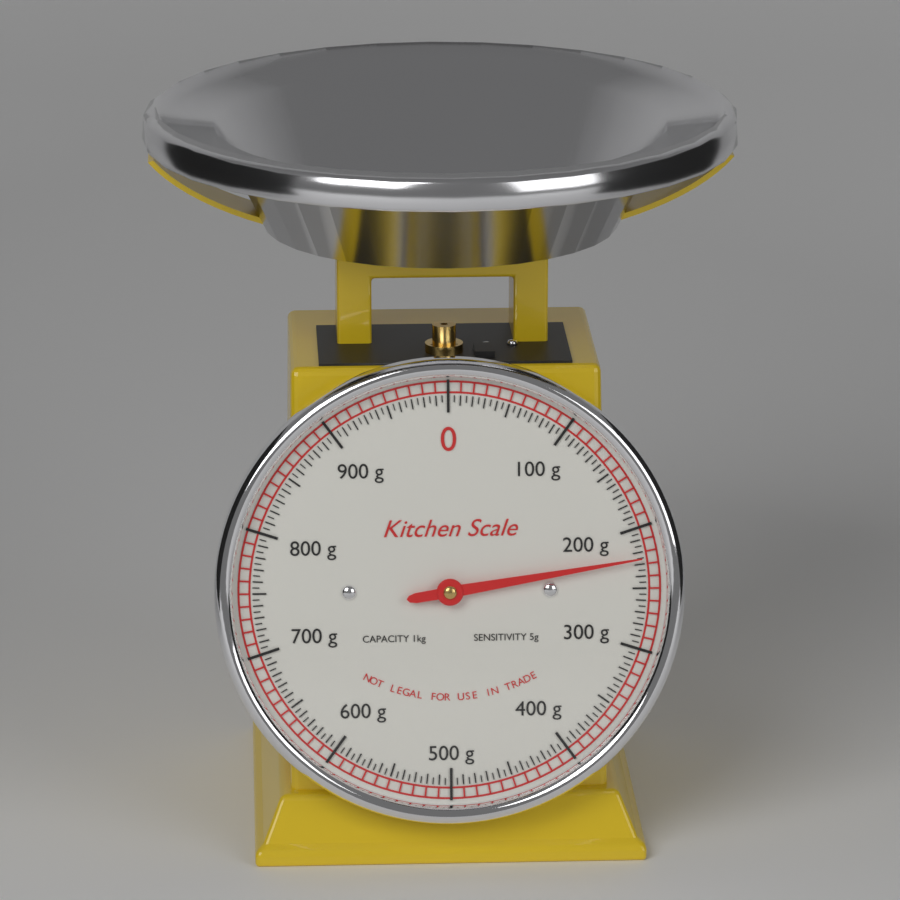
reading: 225 g
